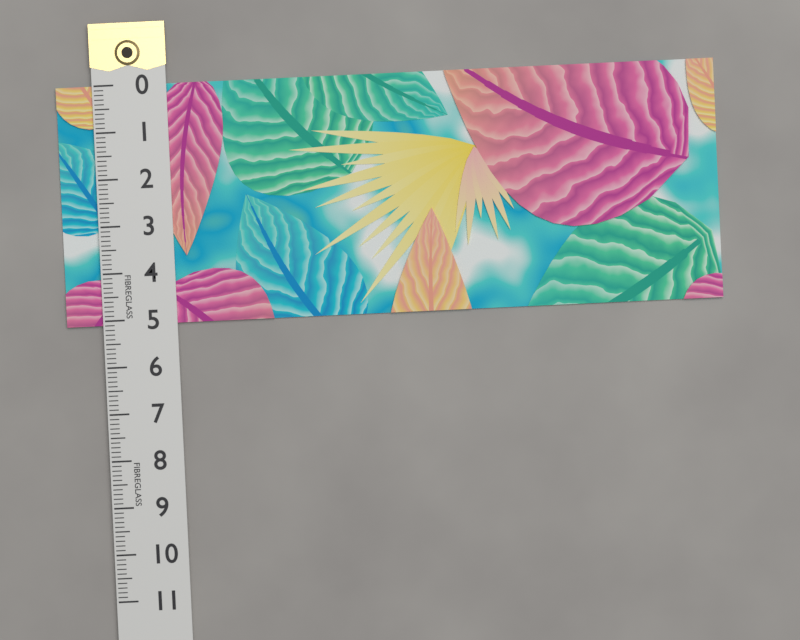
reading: 5.1 (no unit)
